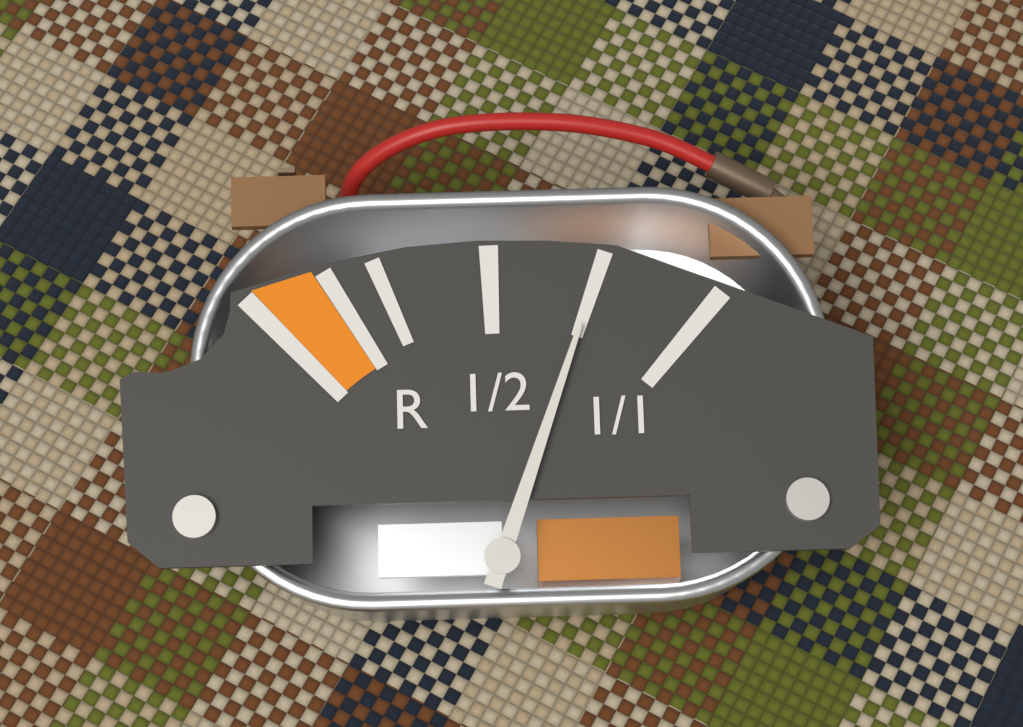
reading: 0.75 (no unit)
